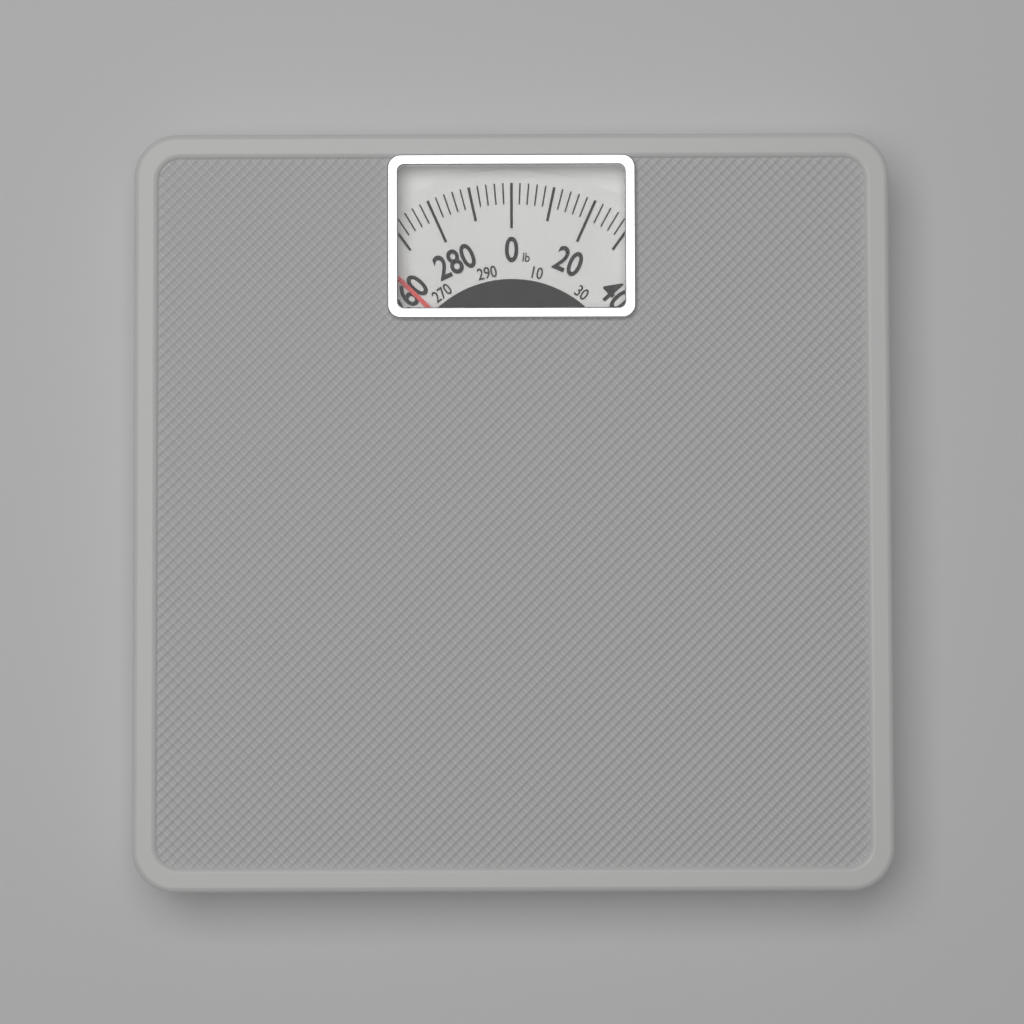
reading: 262 lb
